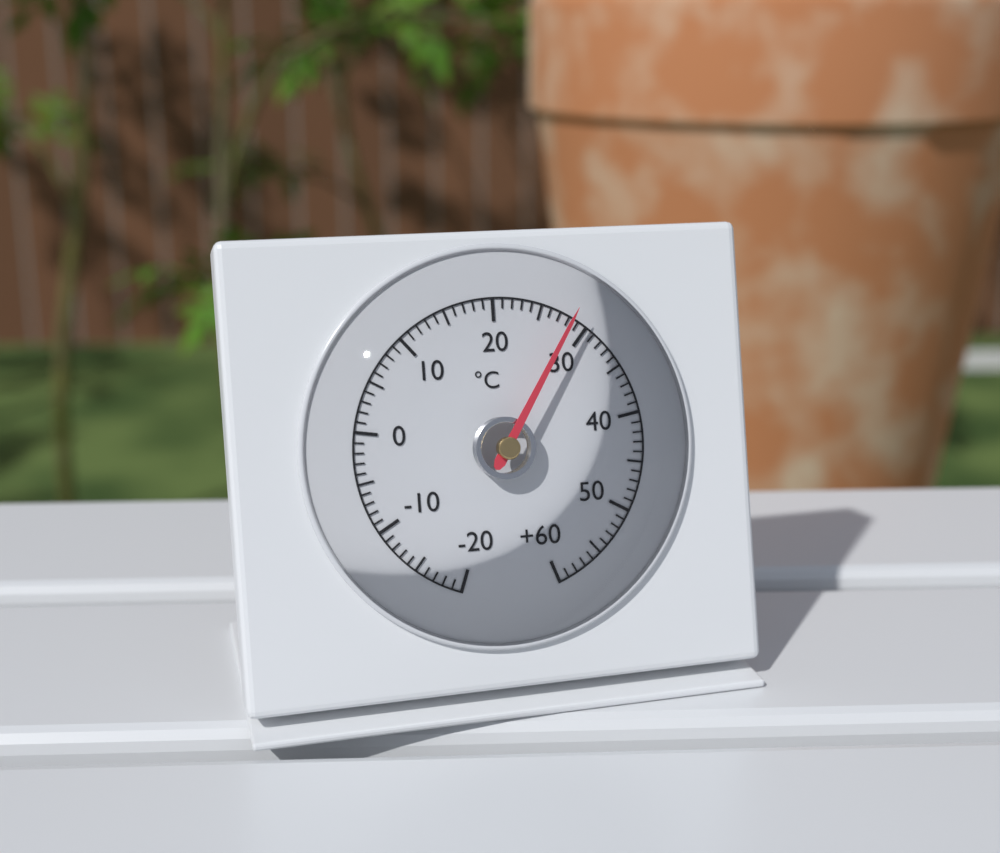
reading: 28 °C
